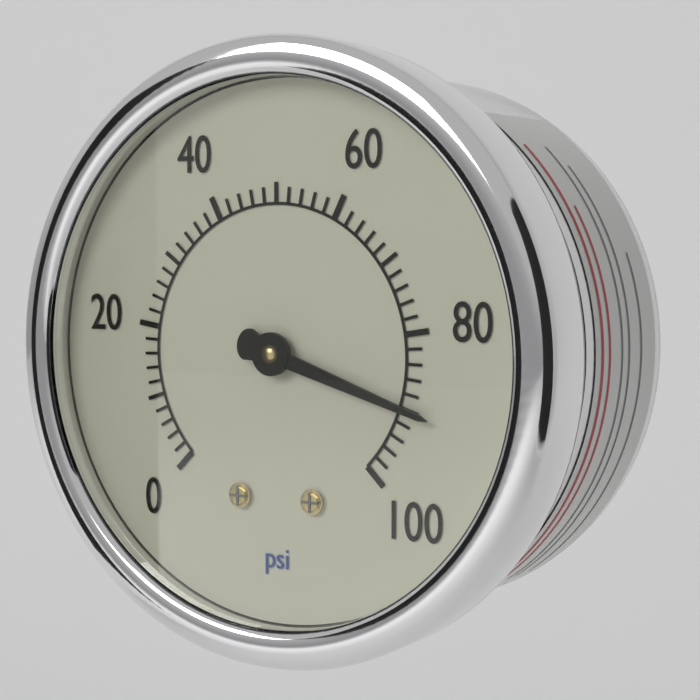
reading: 90 psi
